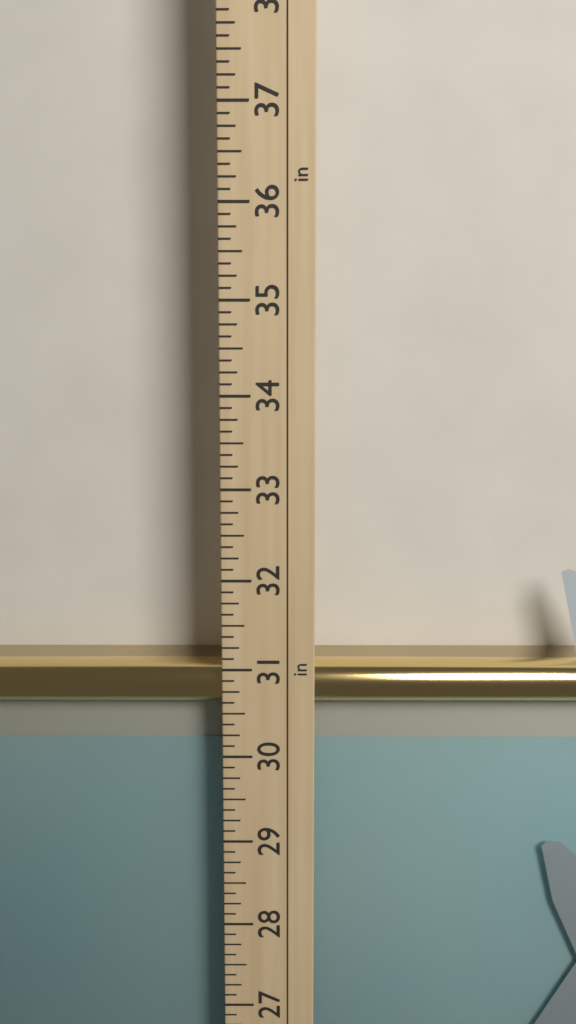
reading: 31.000 in
